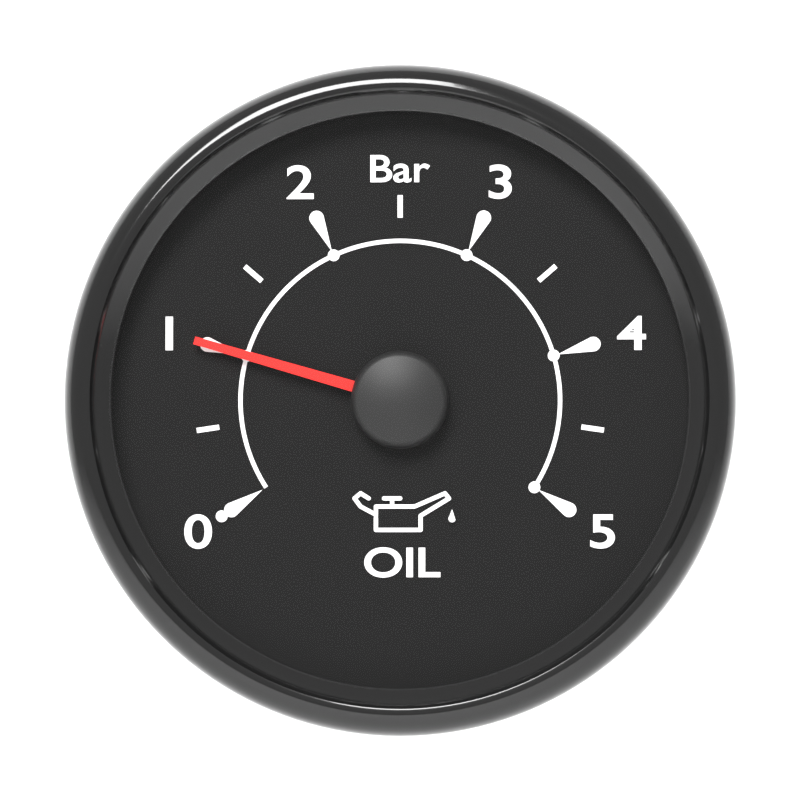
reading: 1.0 bar
